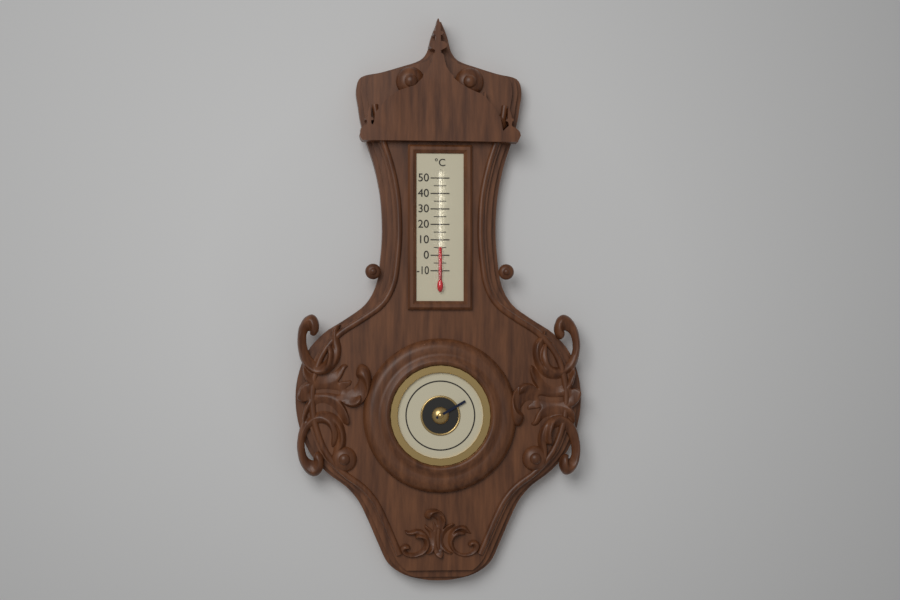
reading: 5 °C
